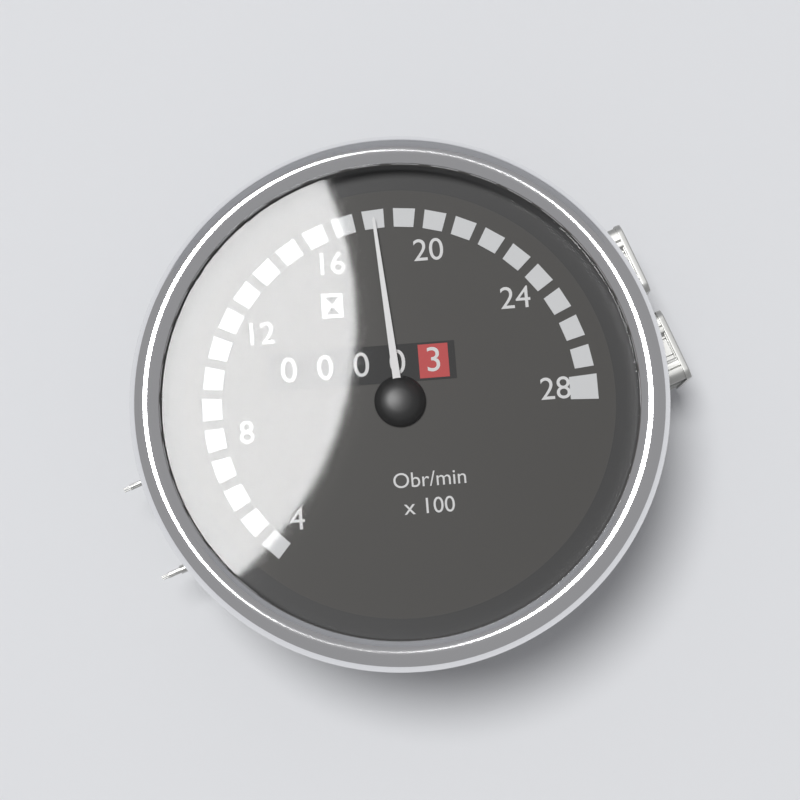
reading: 18 Obr/min x100
